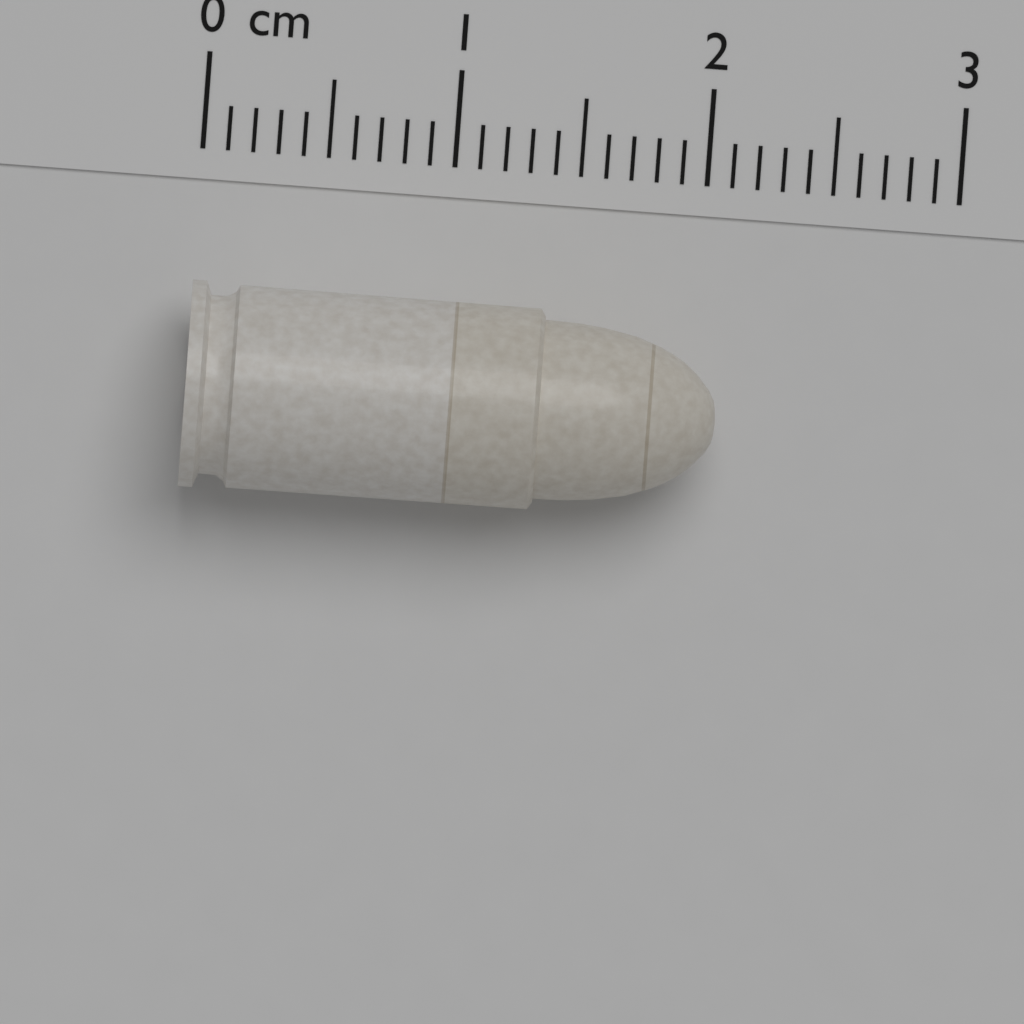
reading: 2.1 cm
